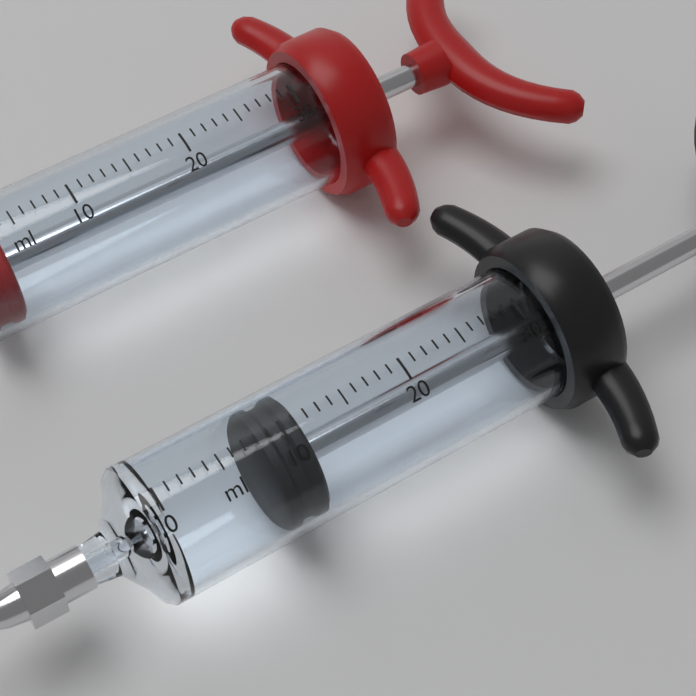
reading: 8 ml
